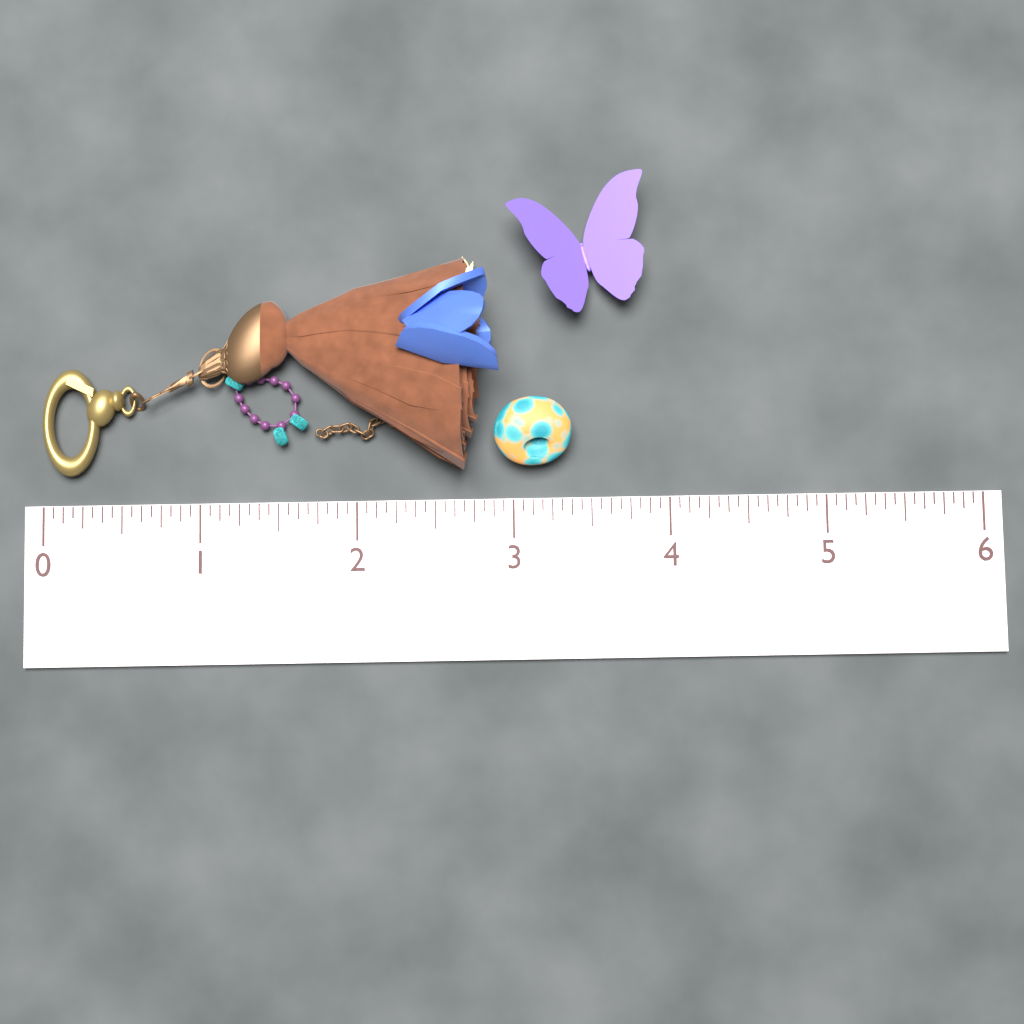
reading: 2.8125 (no unit)
